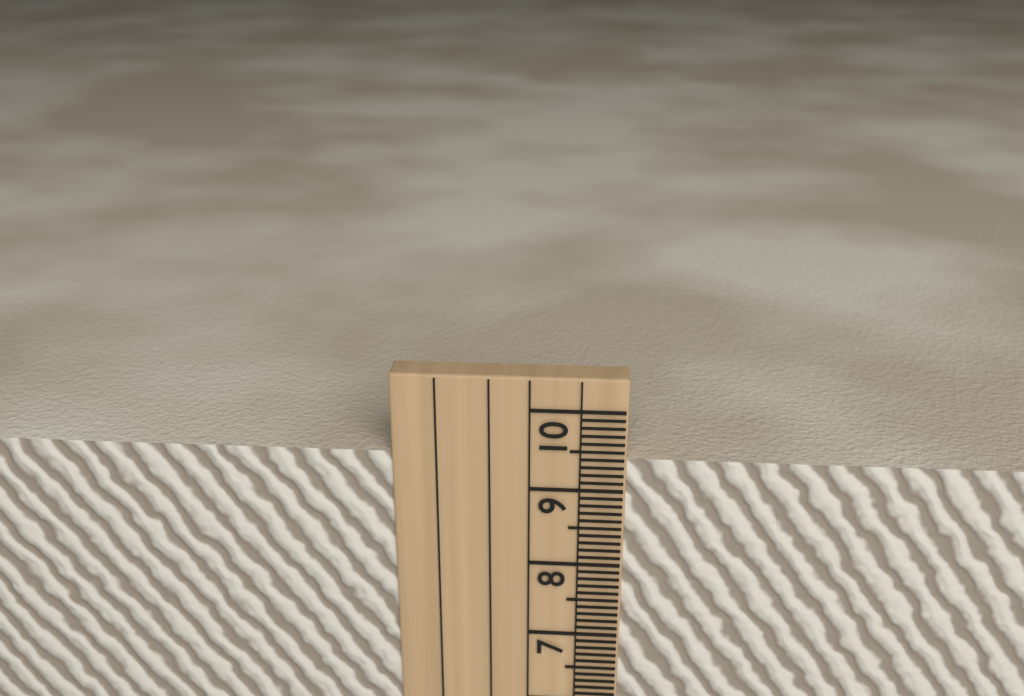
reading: 9.4 cm
